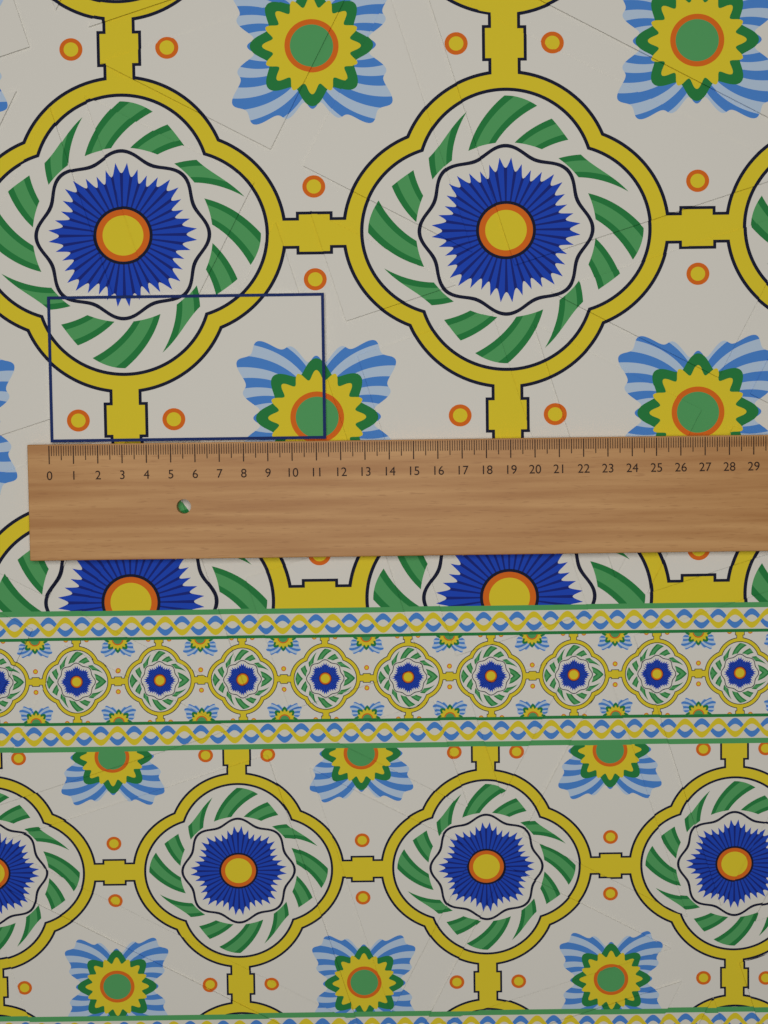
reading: 11.4 (no unit)
